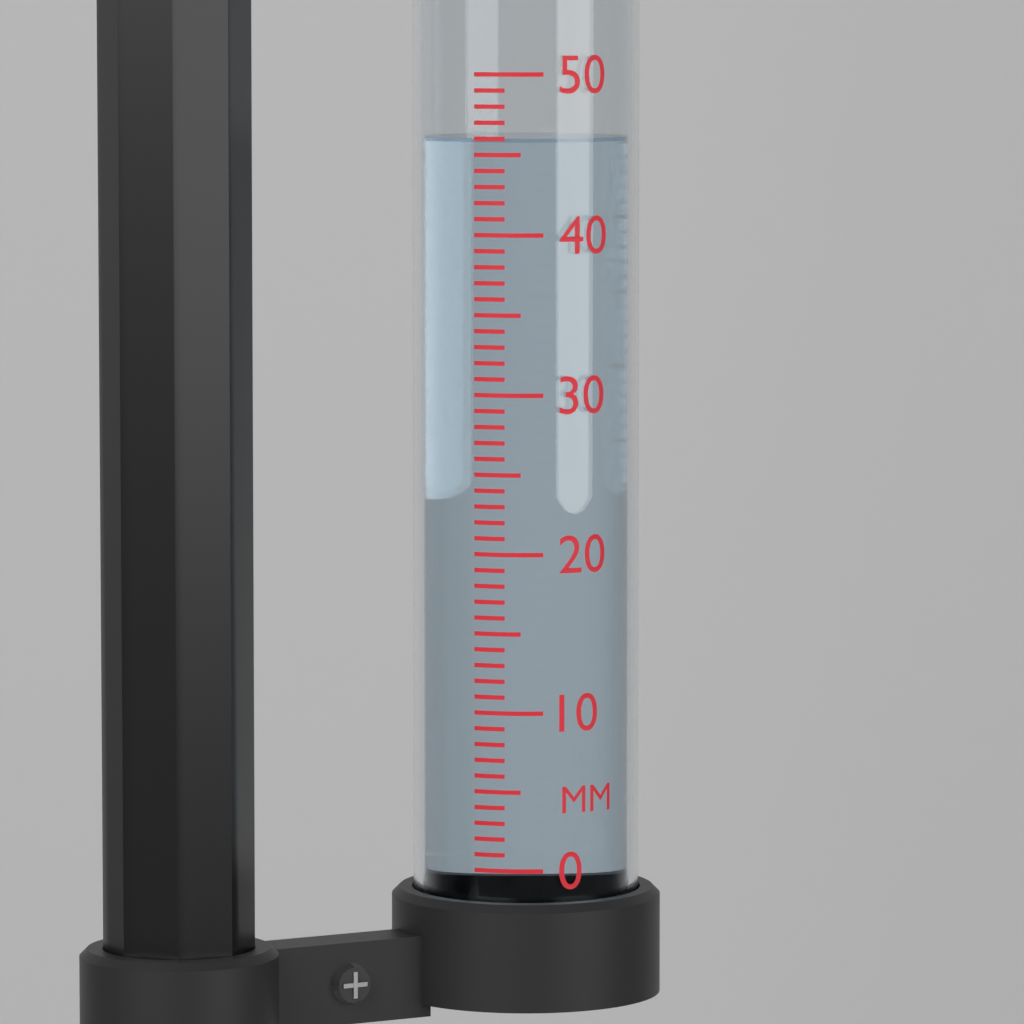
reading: 46 mm
